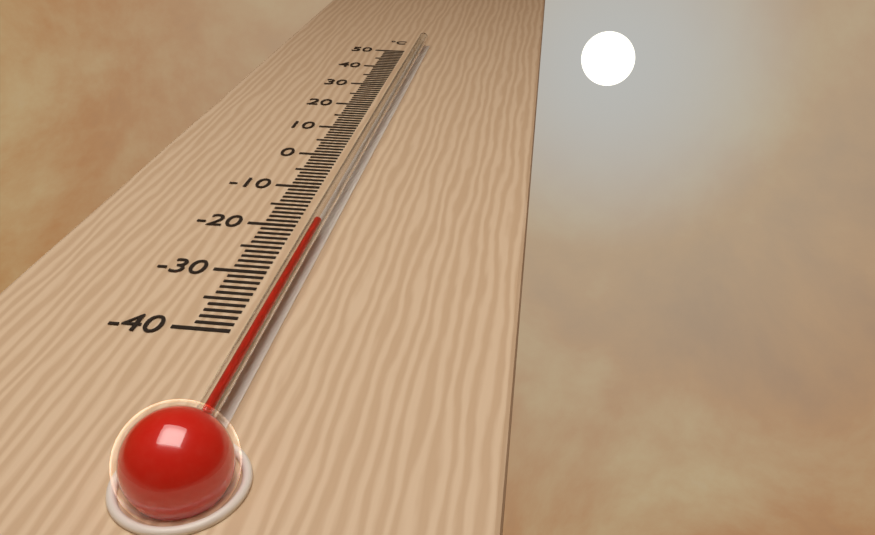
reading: -22 °C
